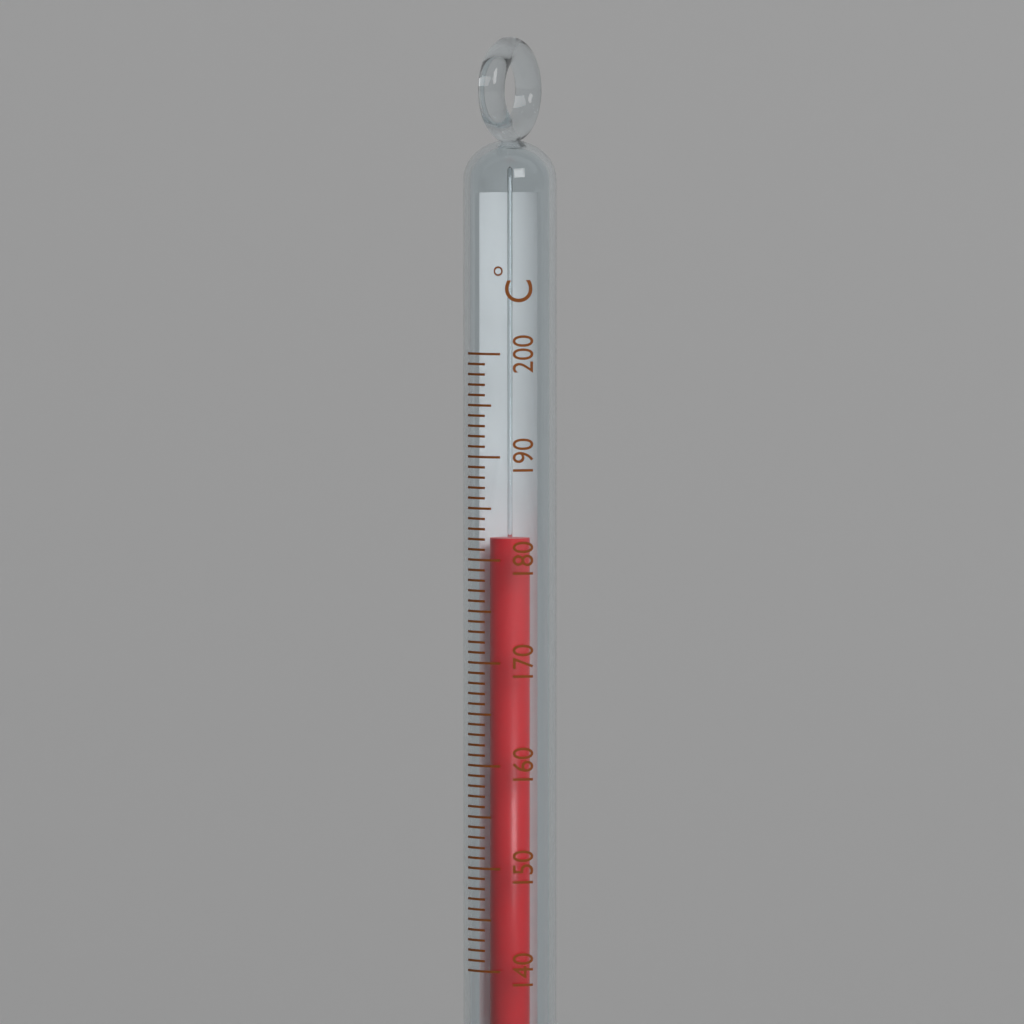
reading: 182 °C
